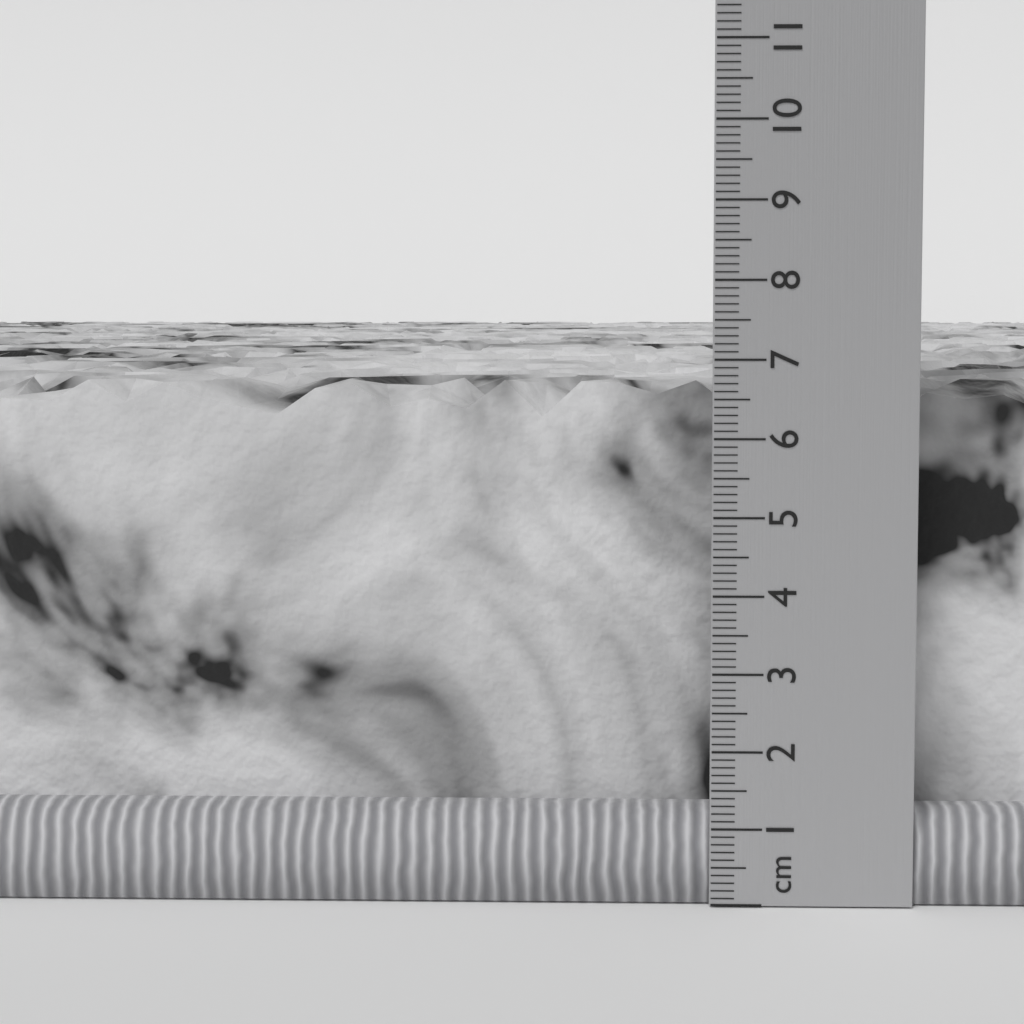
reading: 6.7 cm
